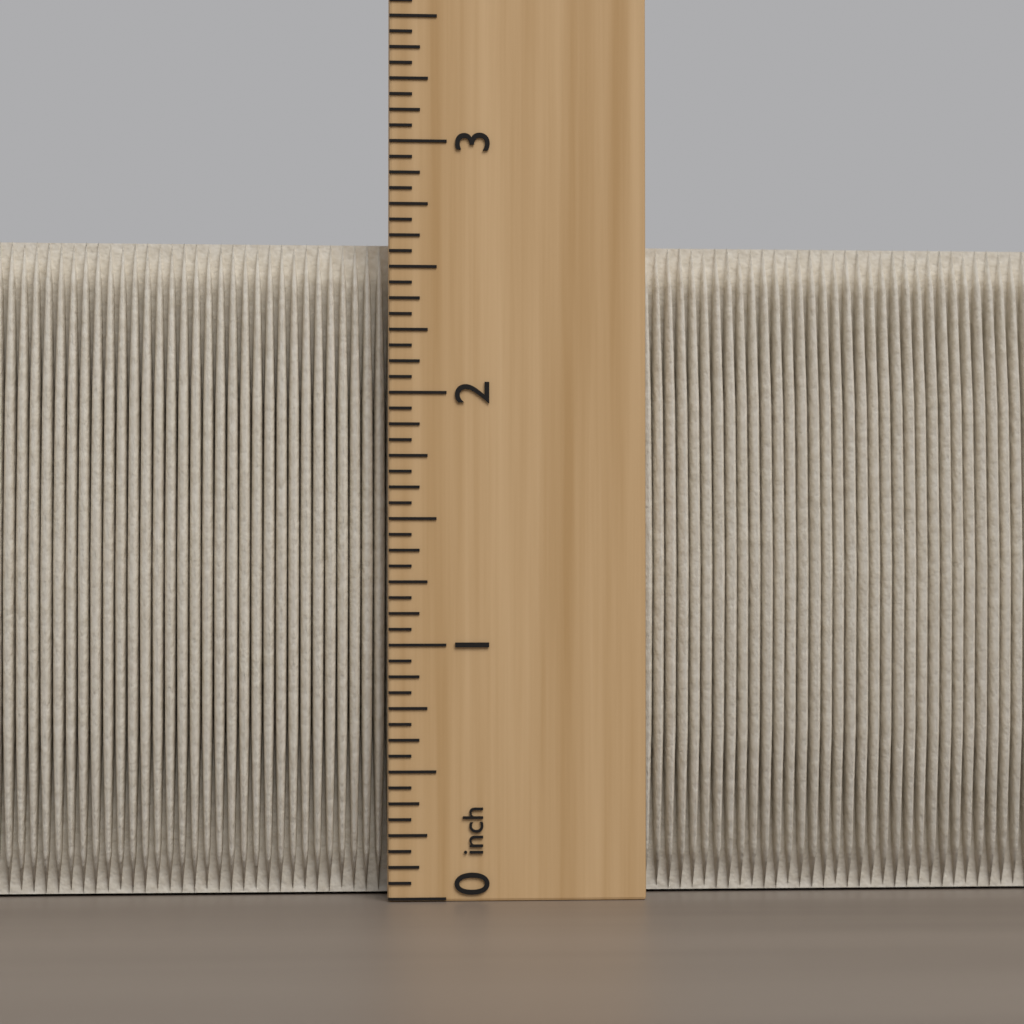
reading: 2.6250 inch
